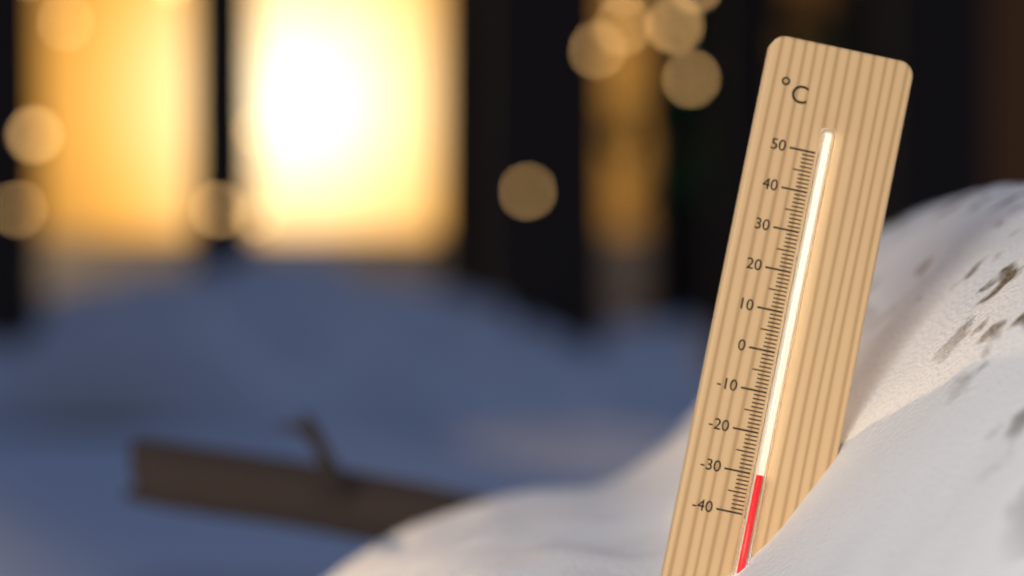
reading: -30 °C
